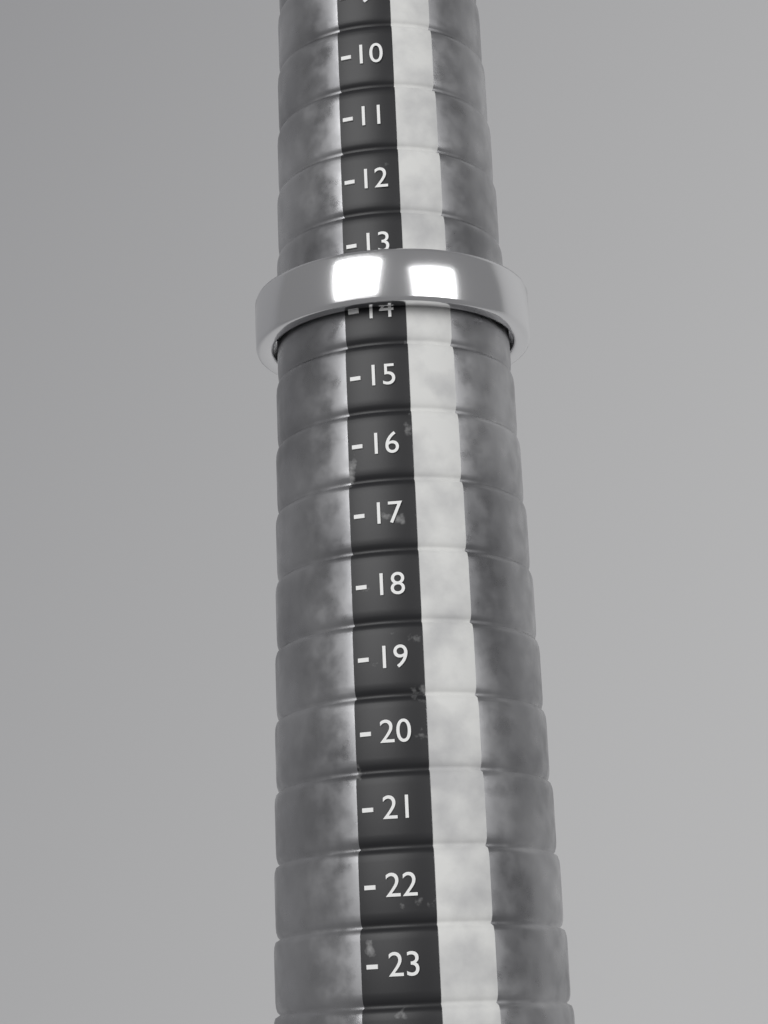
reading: 14 (no unit)
